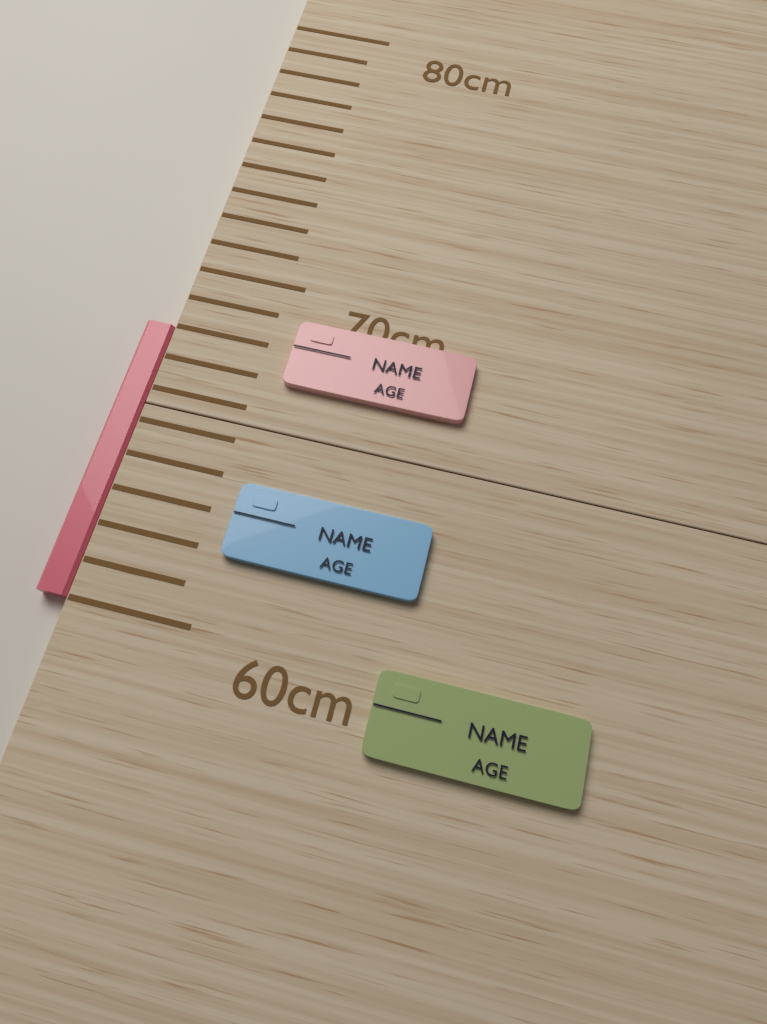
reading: 68 cm
